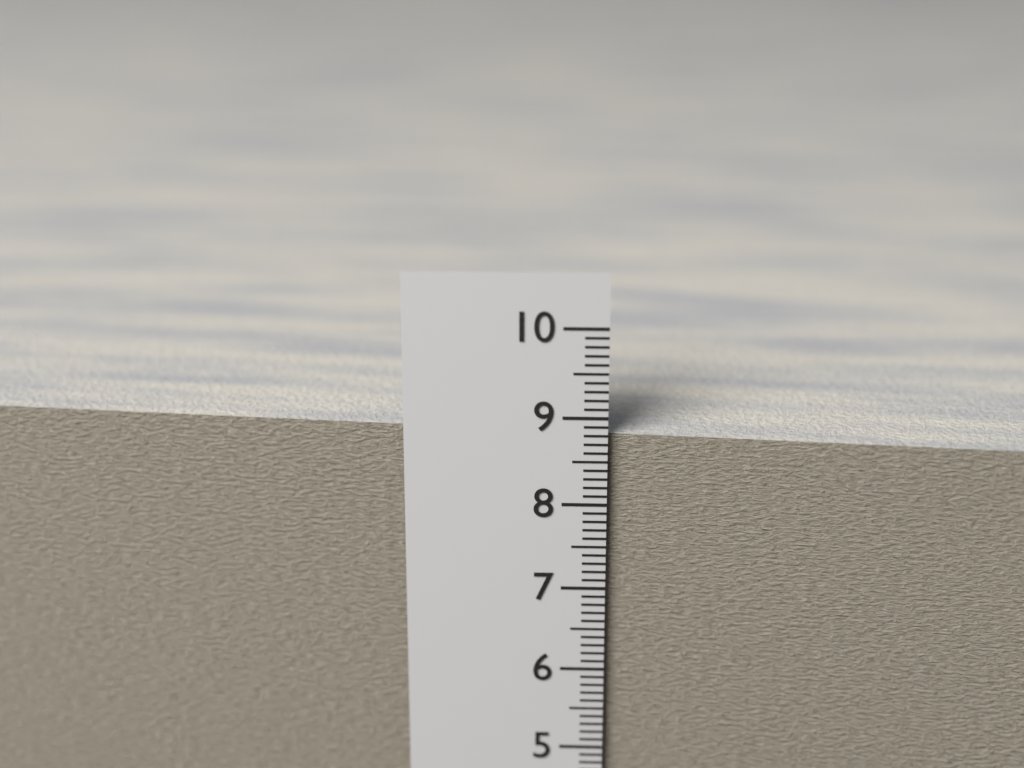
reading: 8.8 cm
